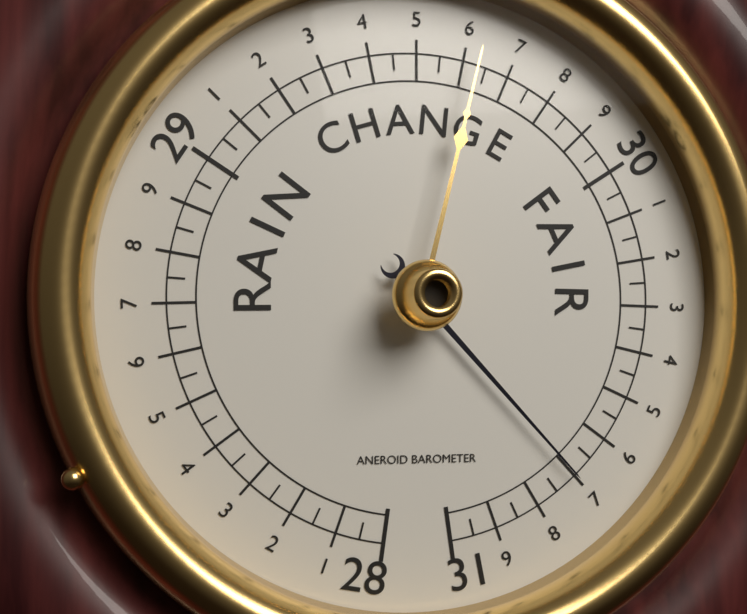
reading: 30.70 (no unit)
